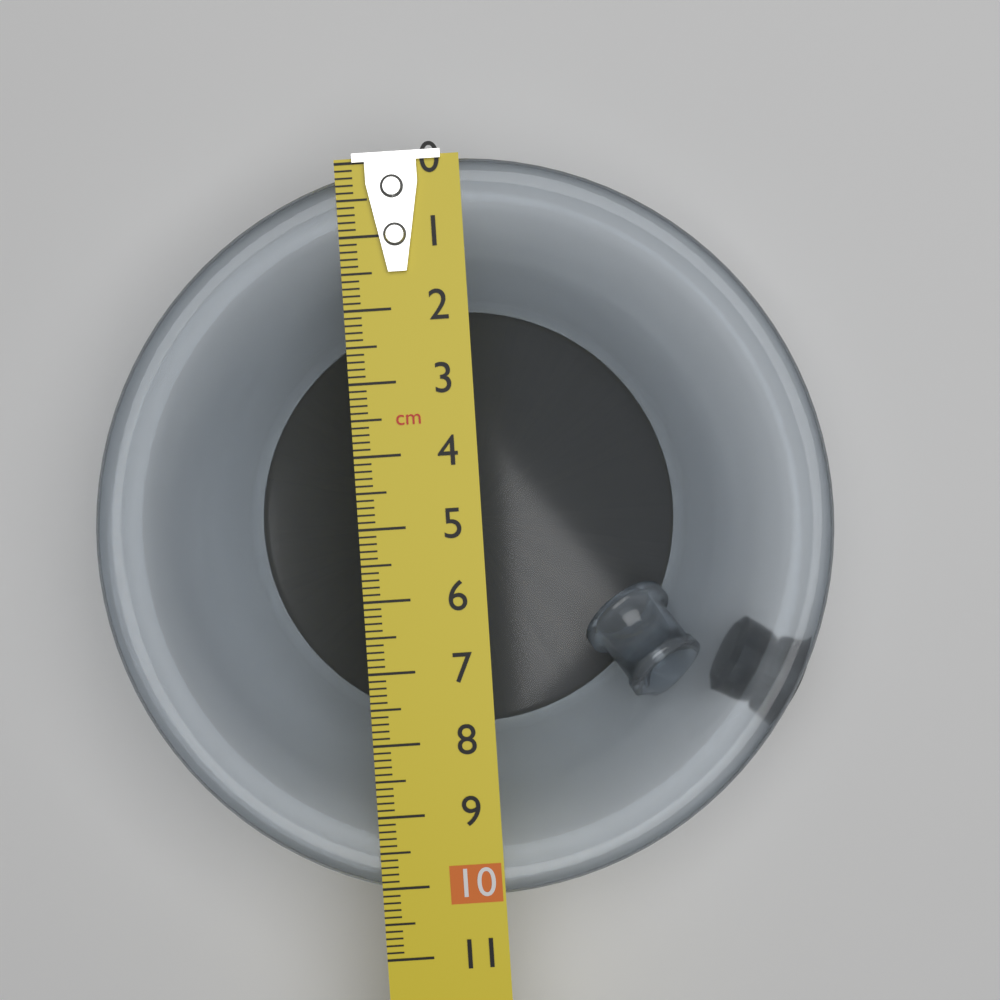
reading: 10.2 cm
